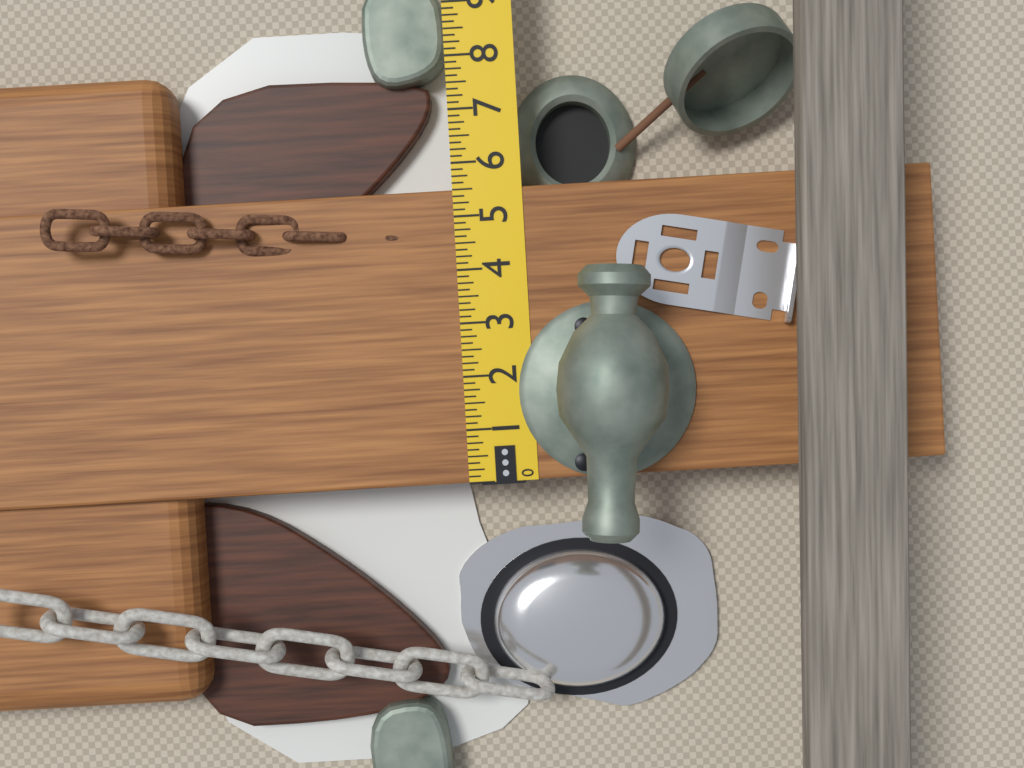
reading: 5.500 in
